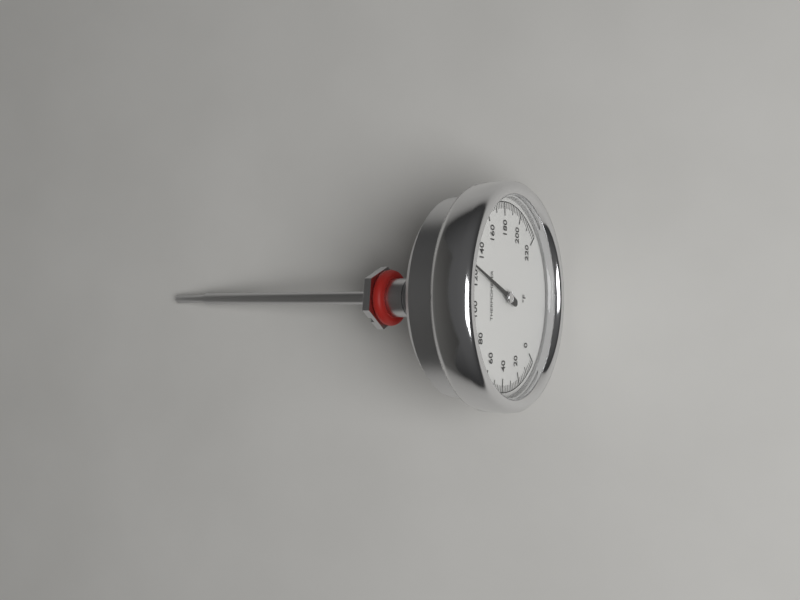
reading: 126 °F
